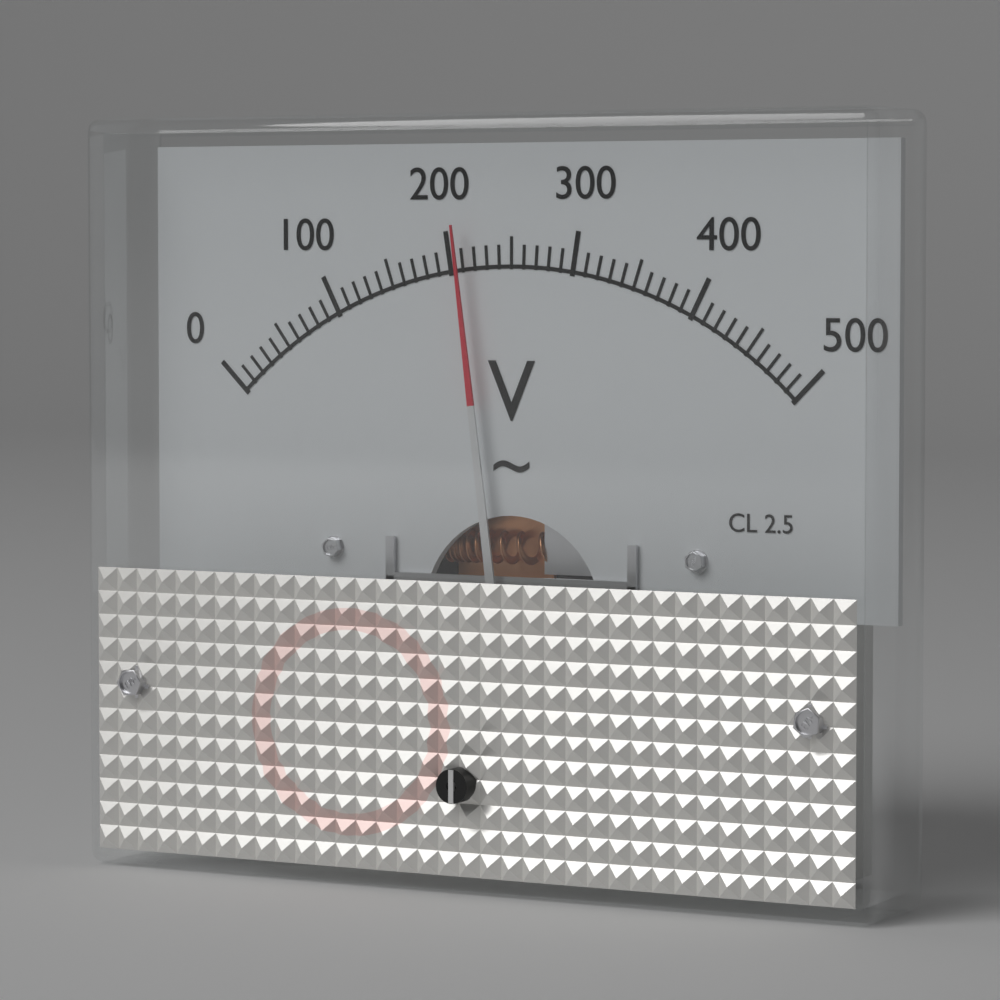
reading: 210 V
